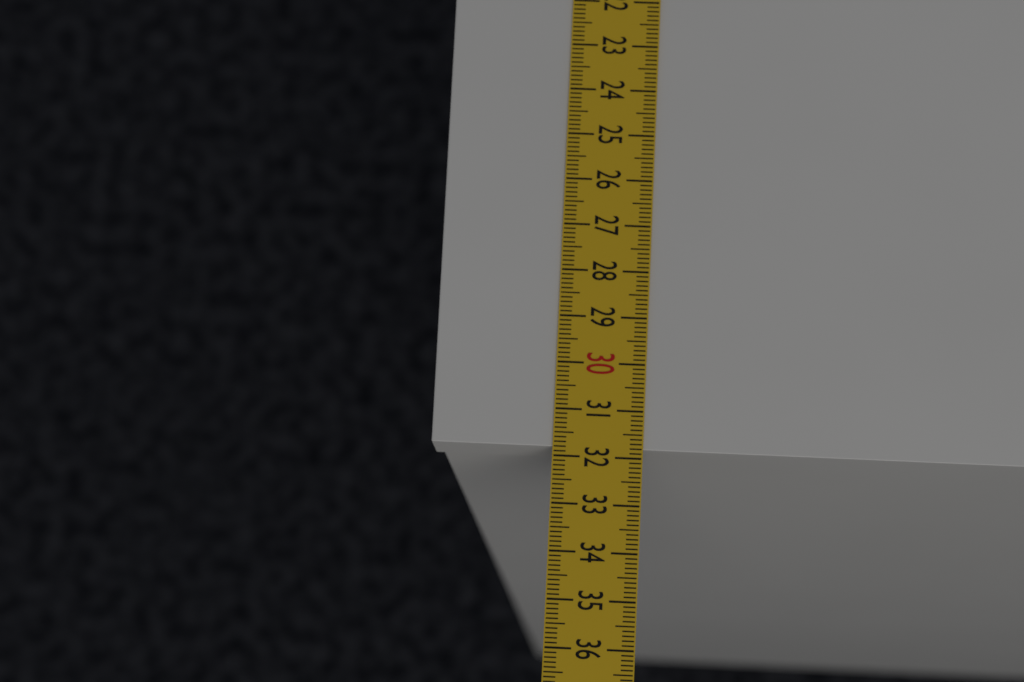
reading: 31.8 cm
